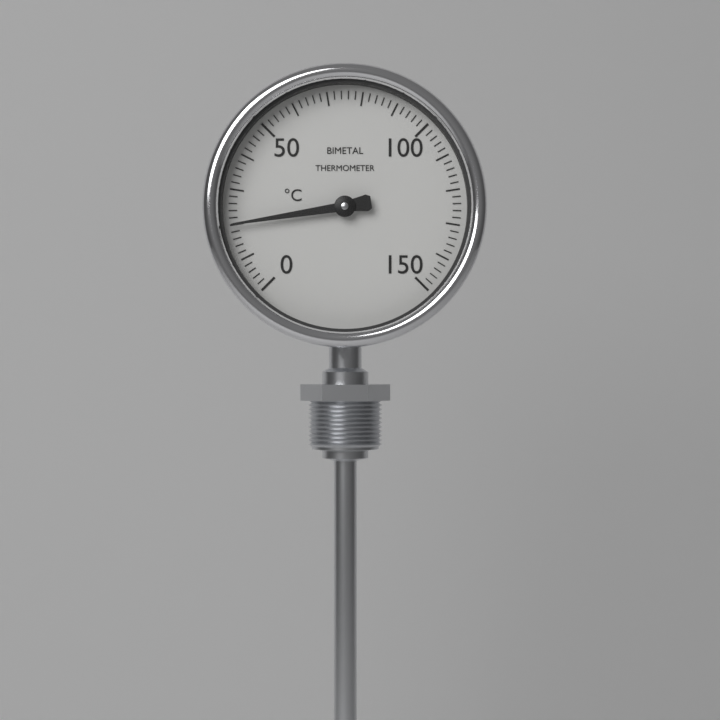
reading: 20 °C
